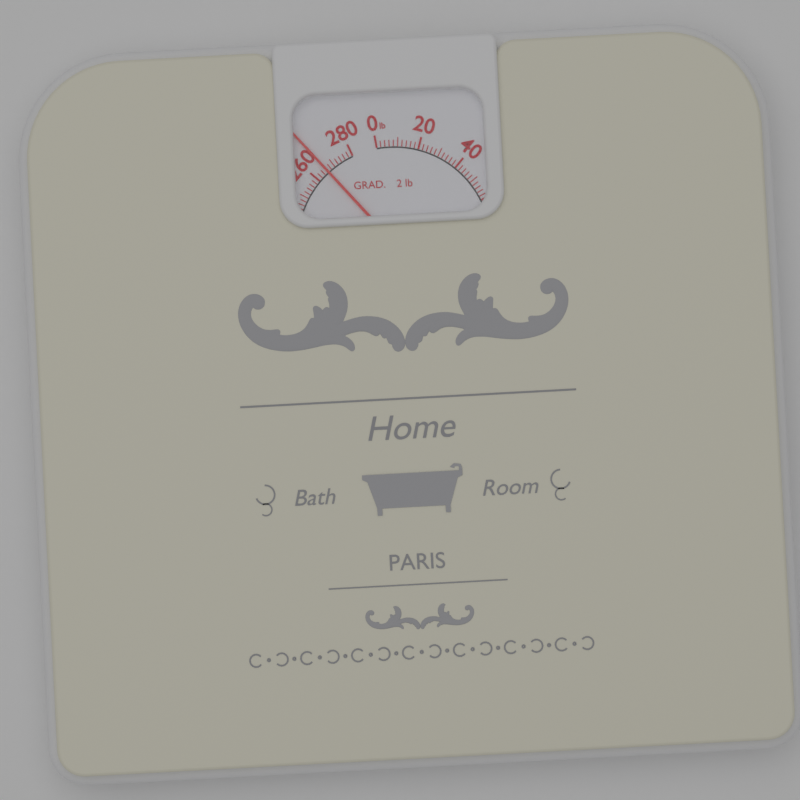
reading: 266 lb
